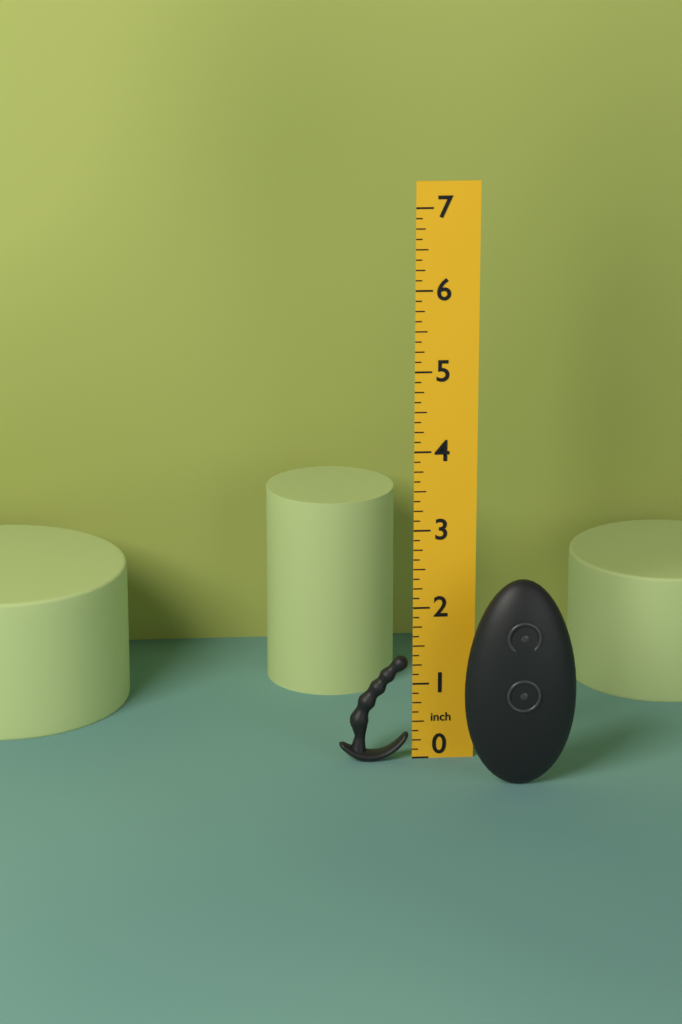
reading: 1.375 in
